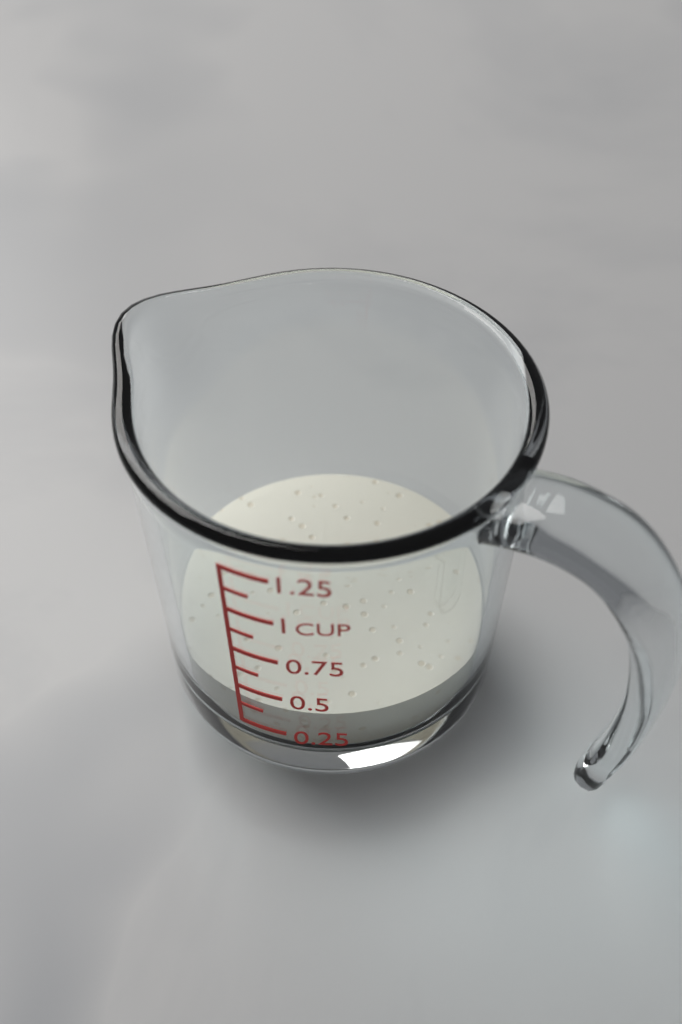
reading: 0.375 cup
